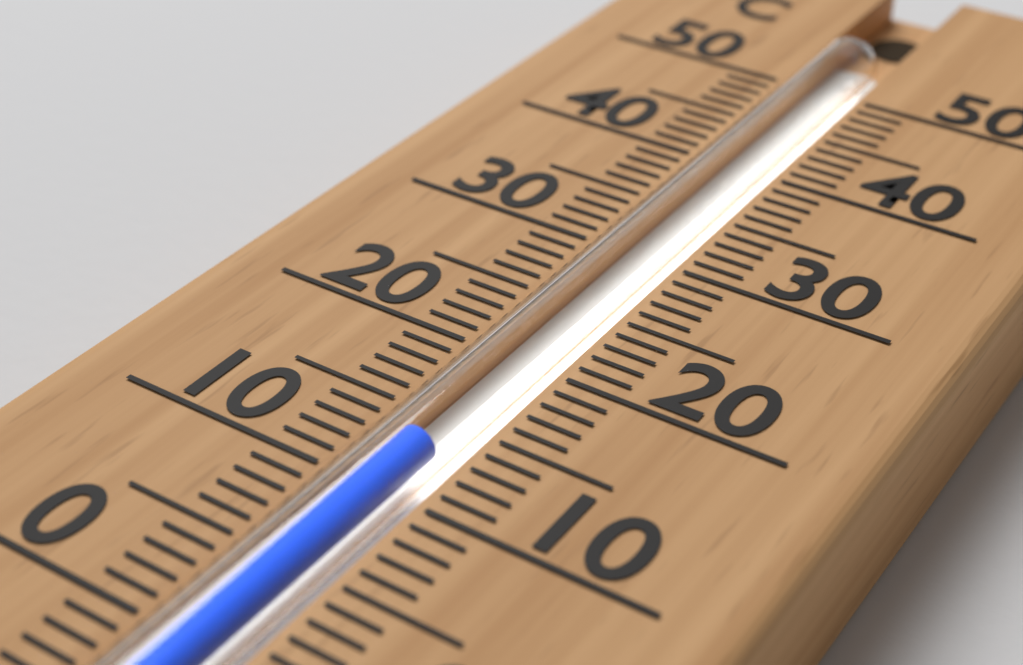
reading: 13 °C
